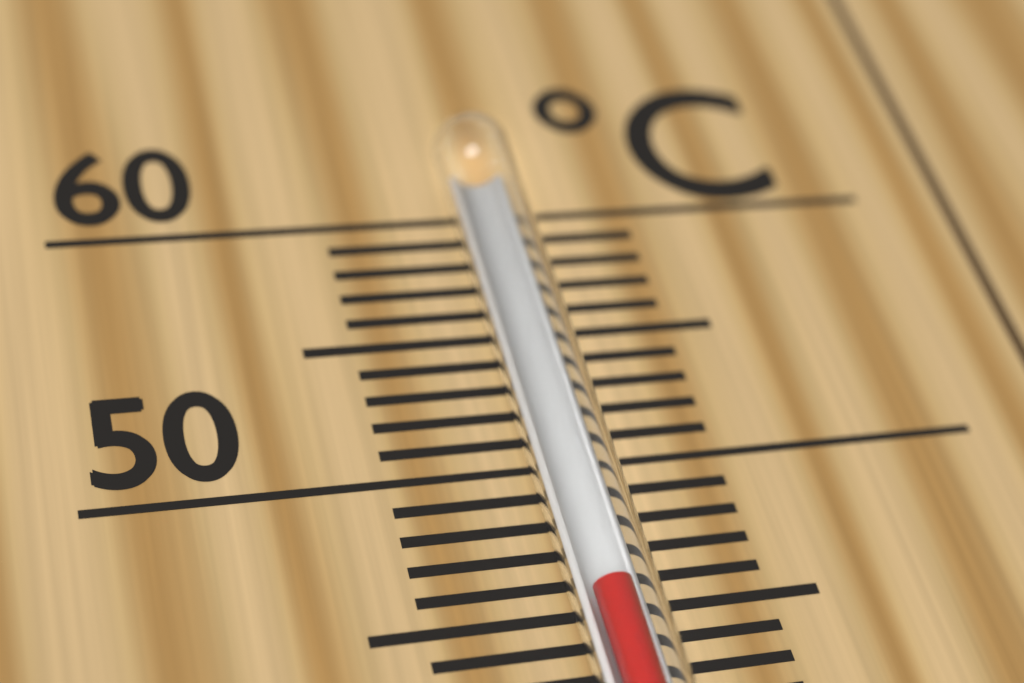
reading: 45 °C
